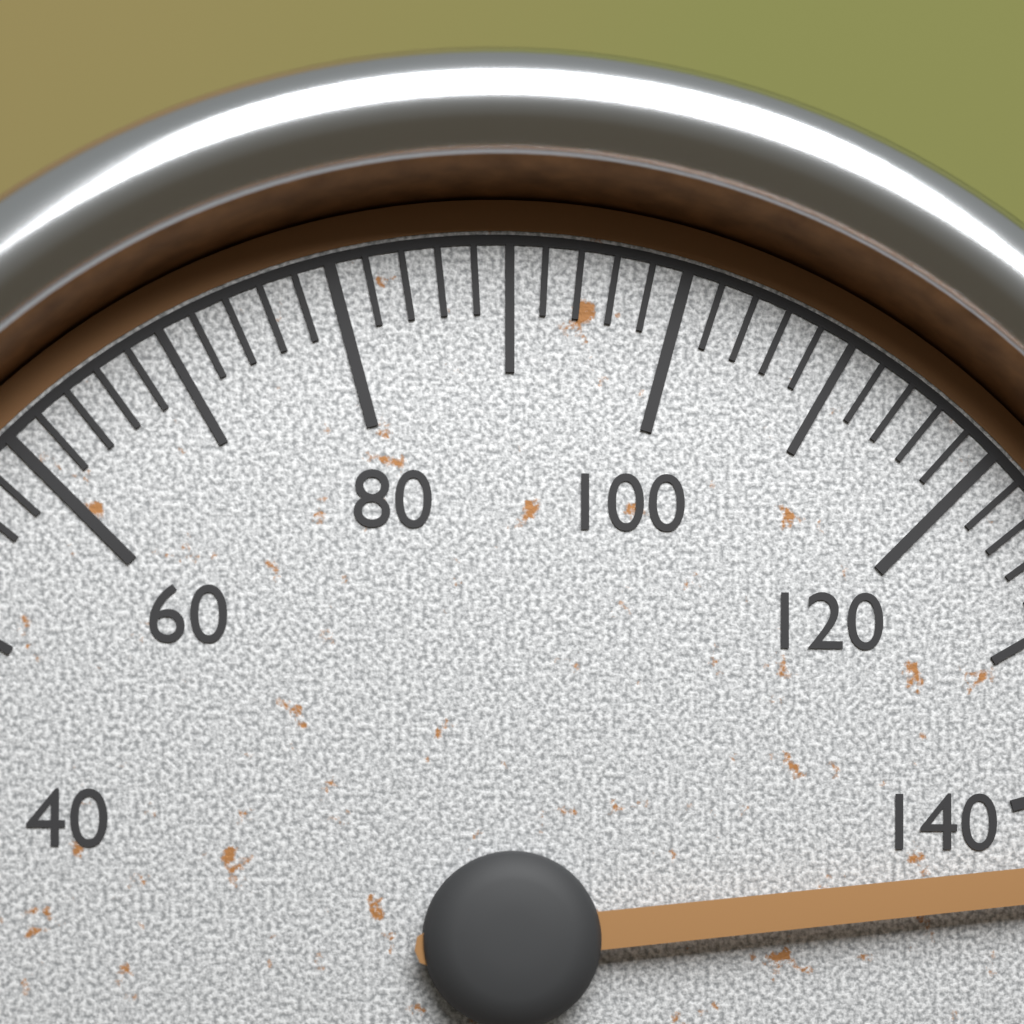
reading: 146 (no unit)
